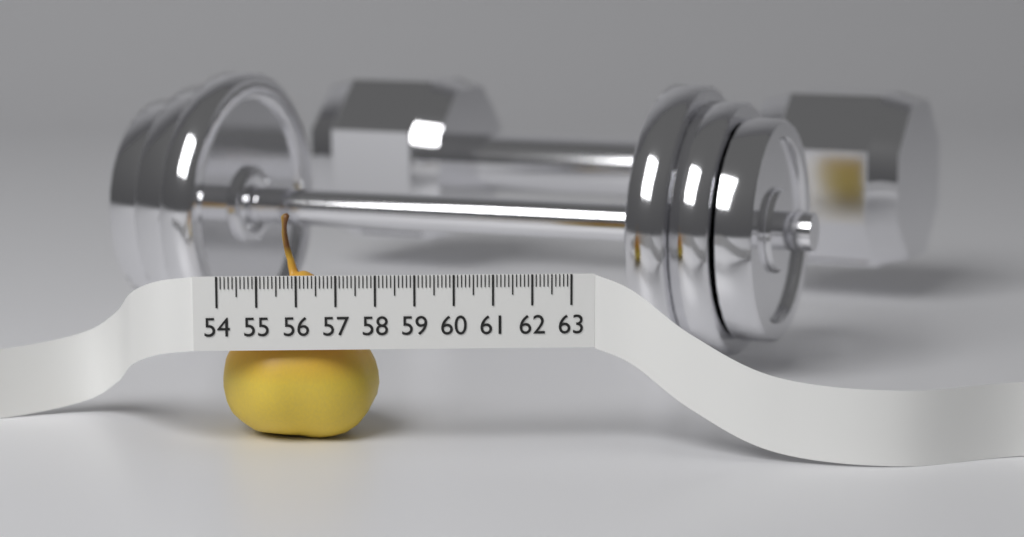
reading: 58.1 (no unit)
